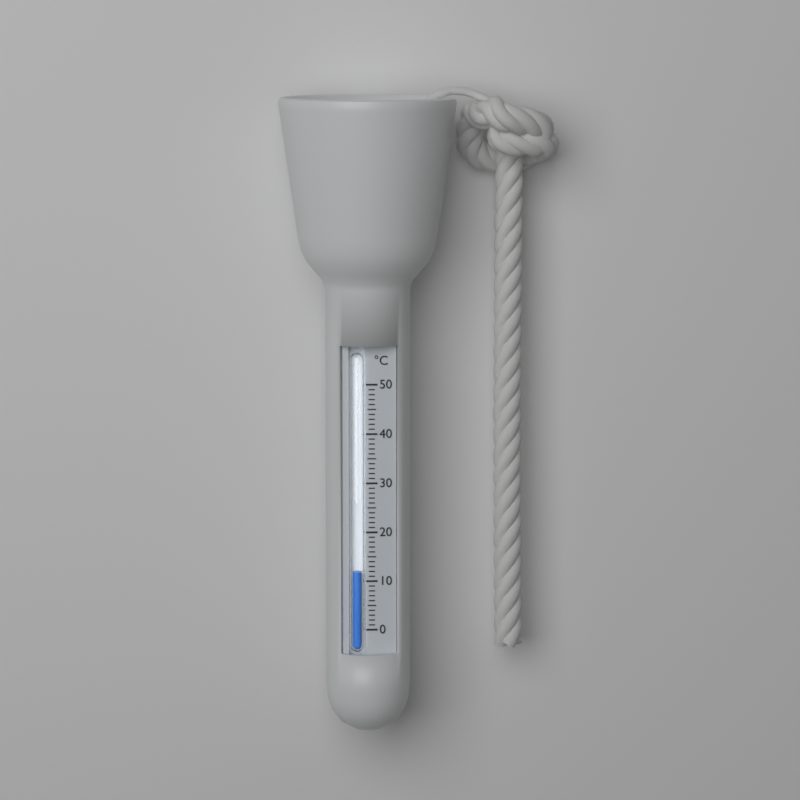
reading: 12 °C
